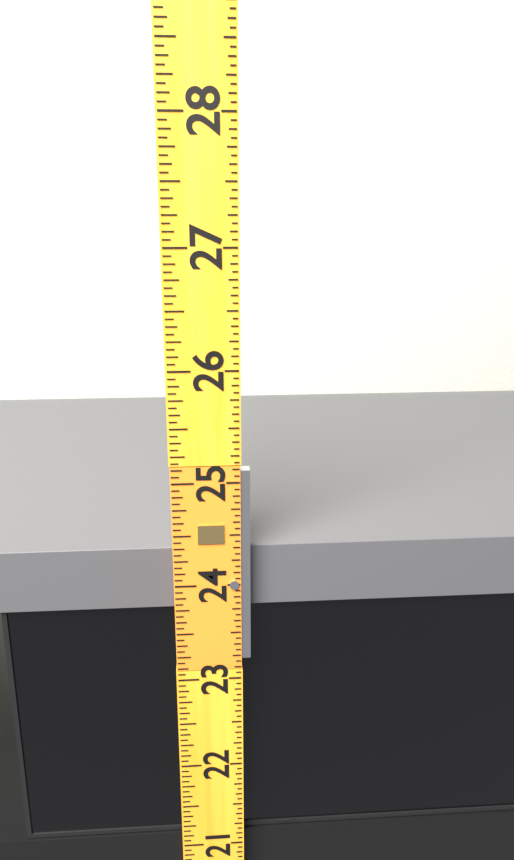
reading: 24.3125 (no unit)
